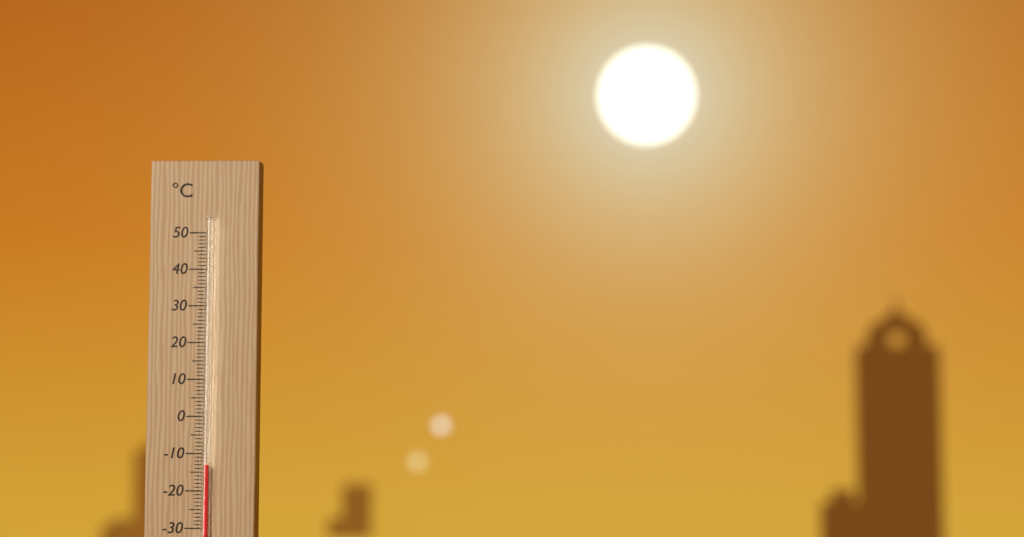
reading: -13 °C
